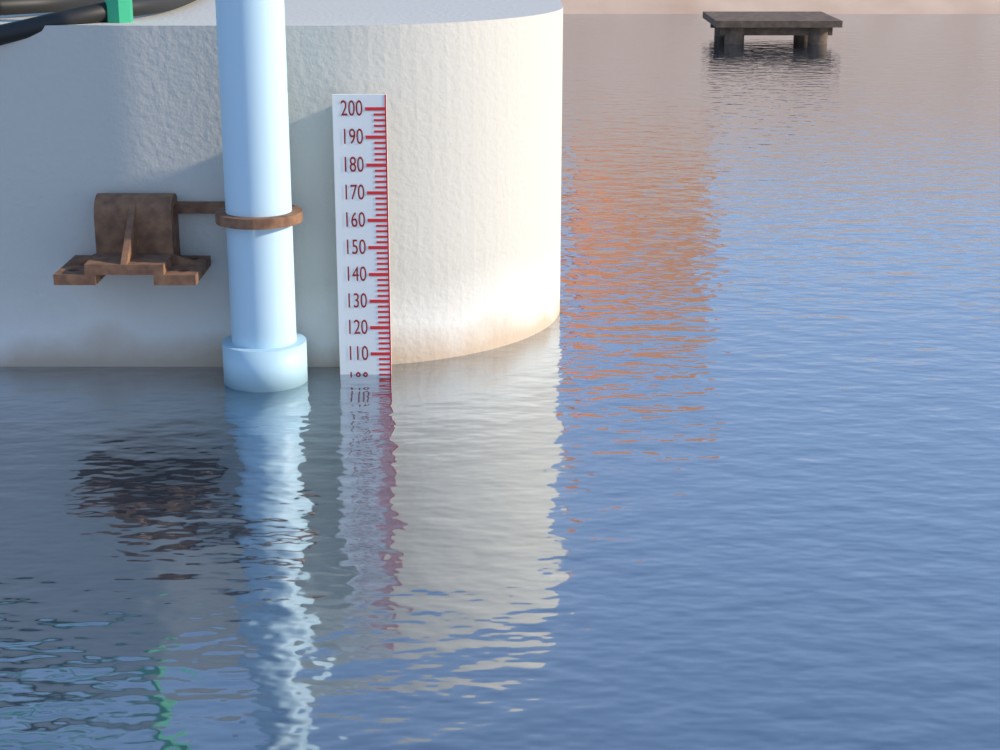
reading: 102 (no unit)
